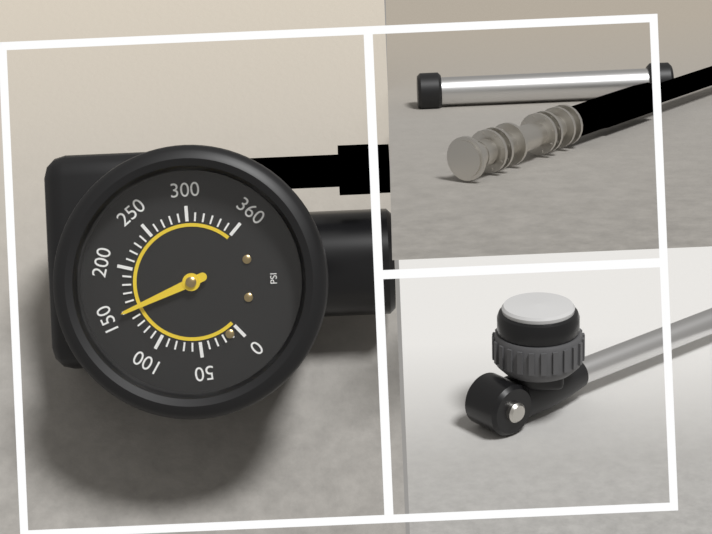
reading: 150 psi
